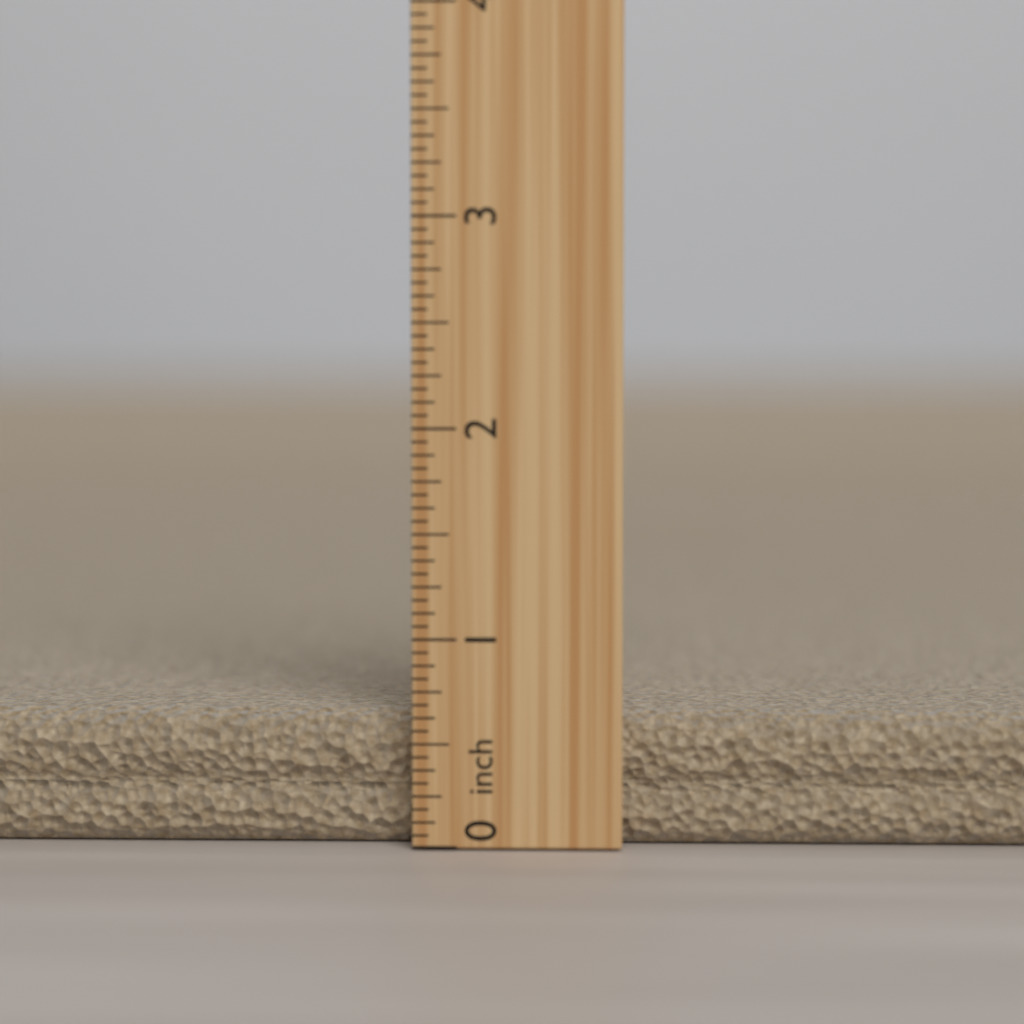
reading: 0.6250 inch
